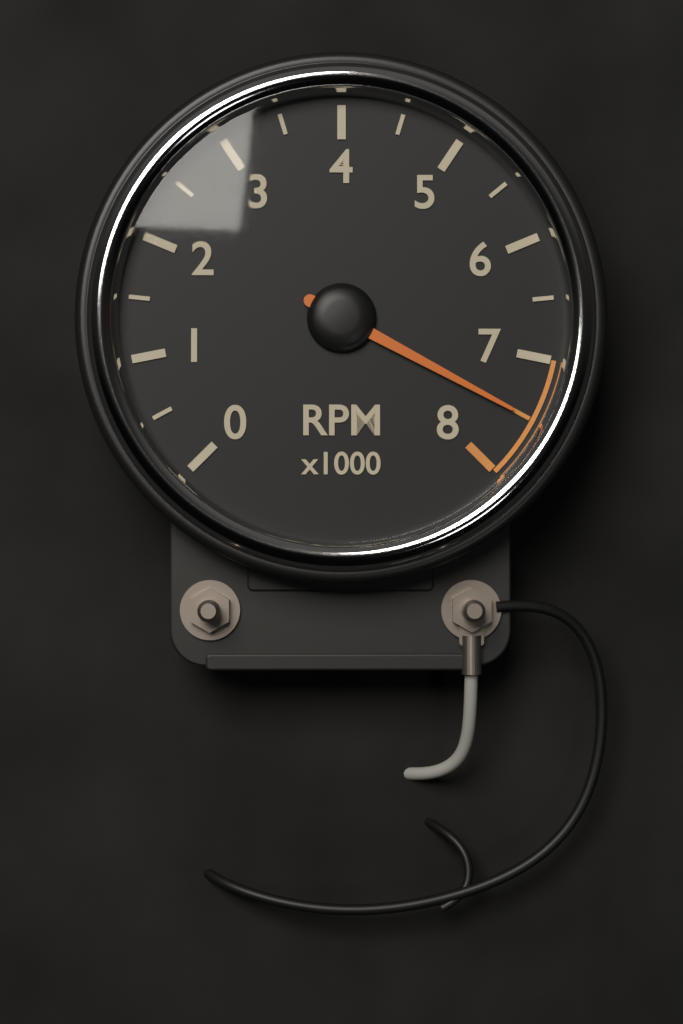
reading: 7500 RPM
